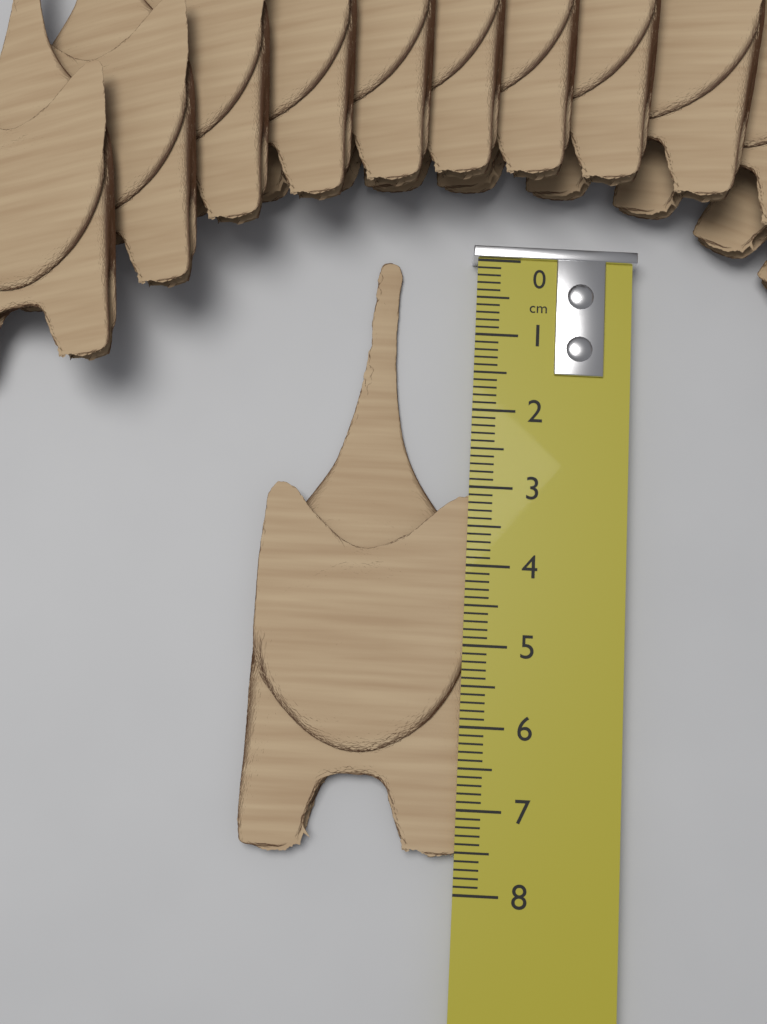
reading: 7.6 cm
